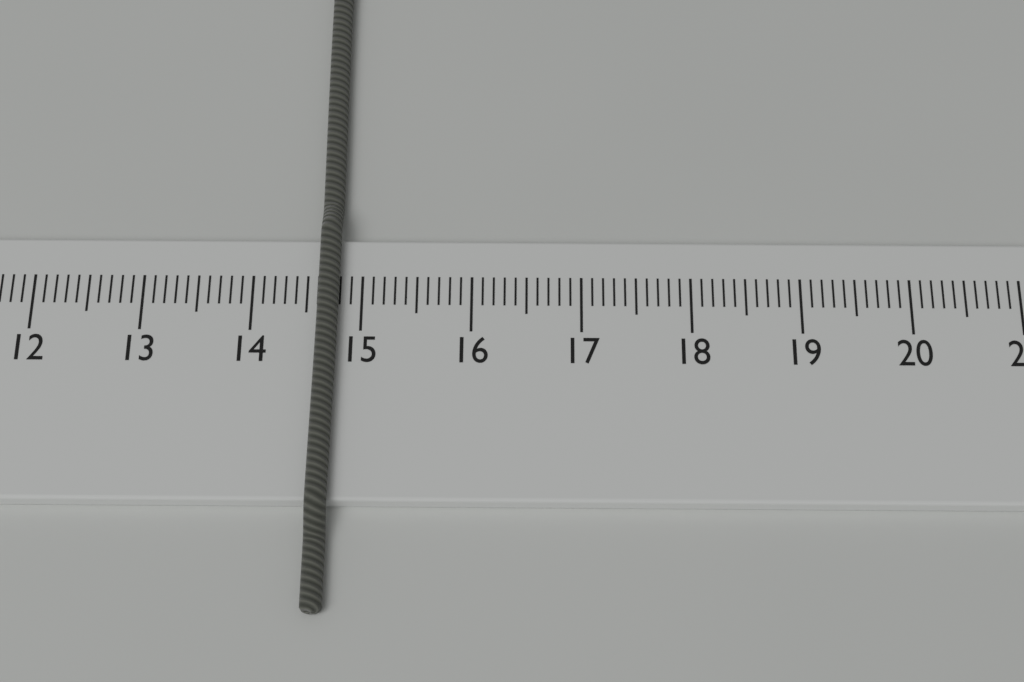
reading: 14.8 cm
